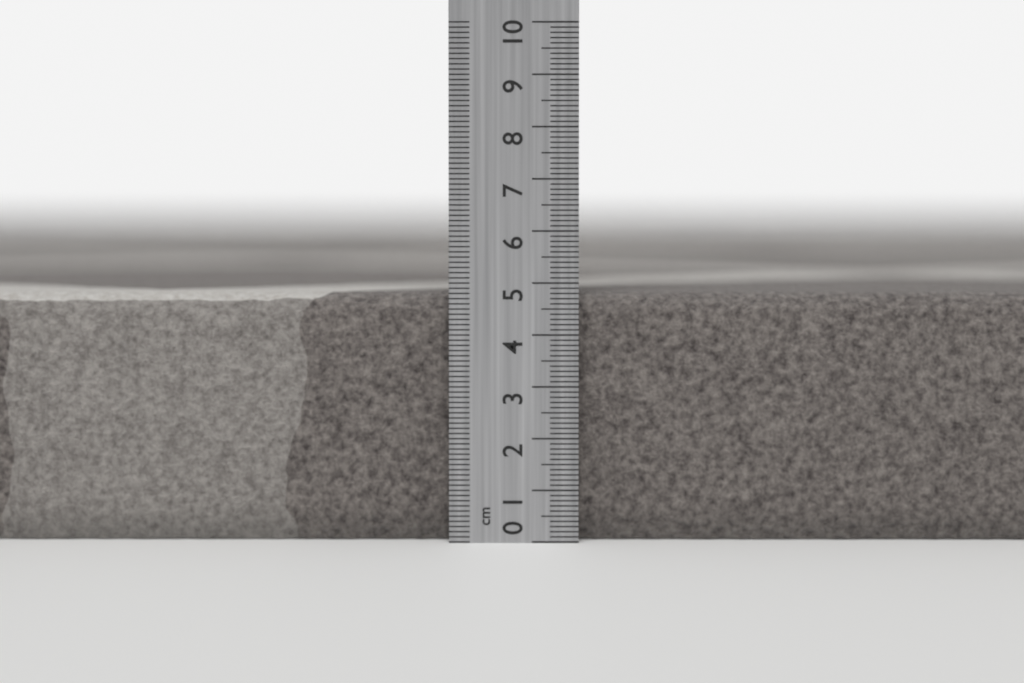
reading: 4.8 cm
